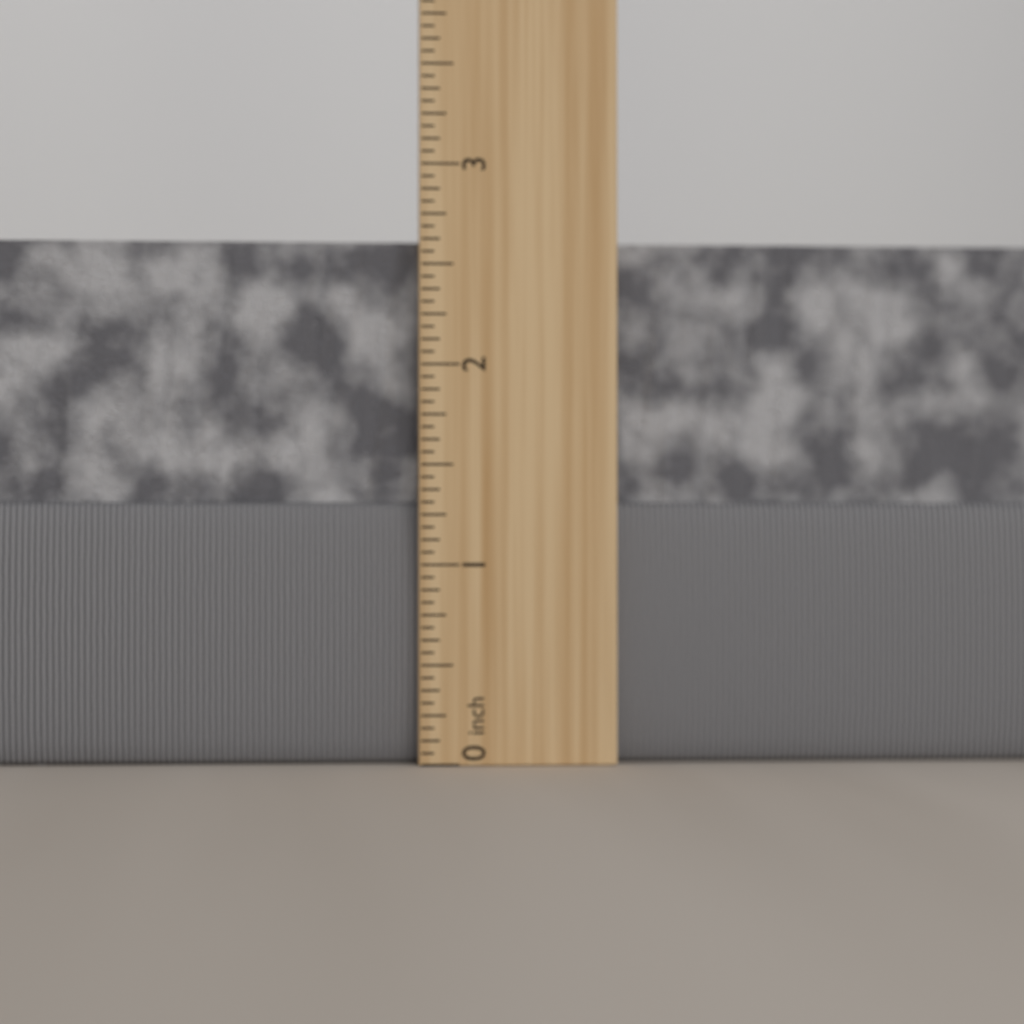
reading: 2.6250 inch
